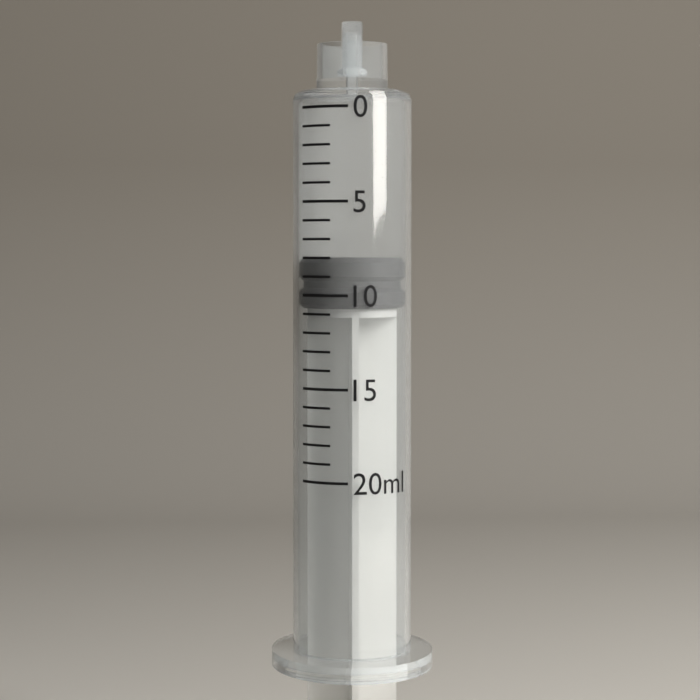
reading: 8 ml
